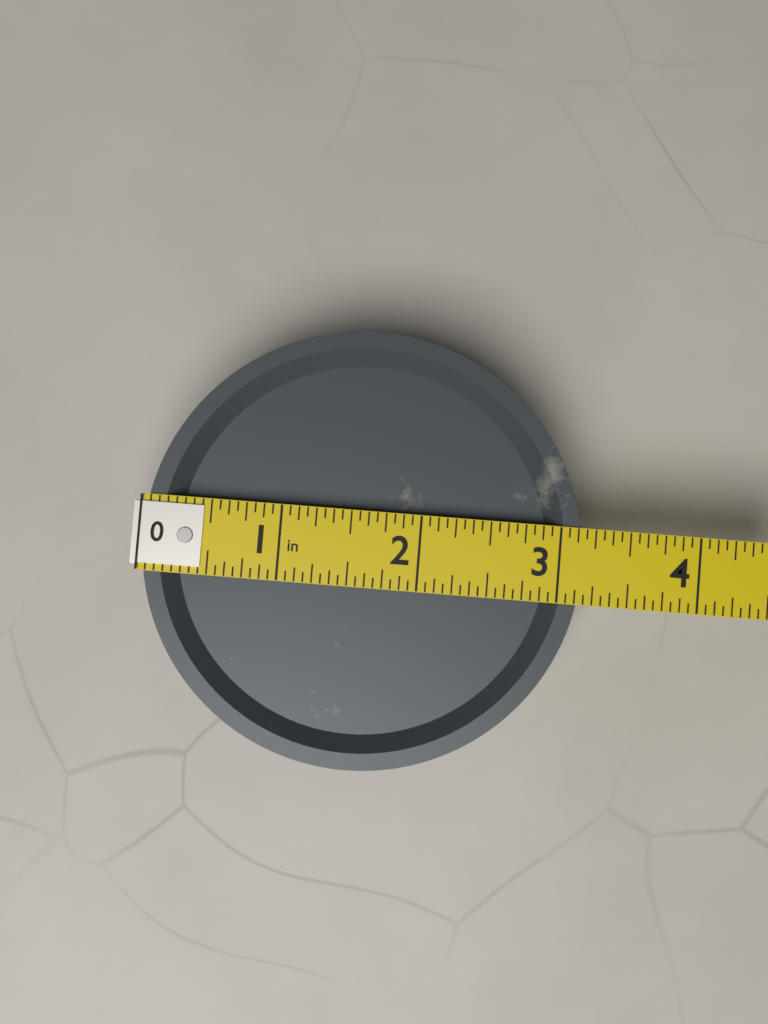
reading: 3.1875 in
